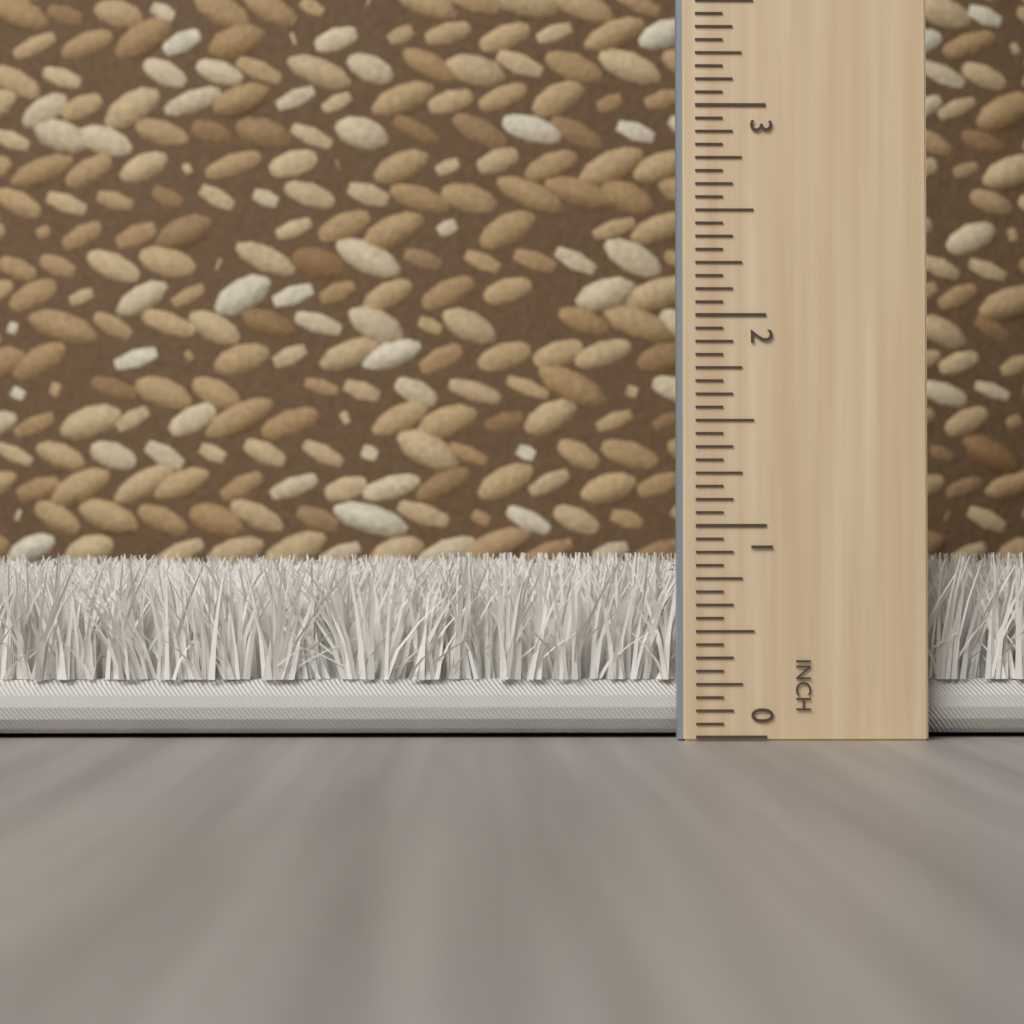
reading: 0.8750 inch
